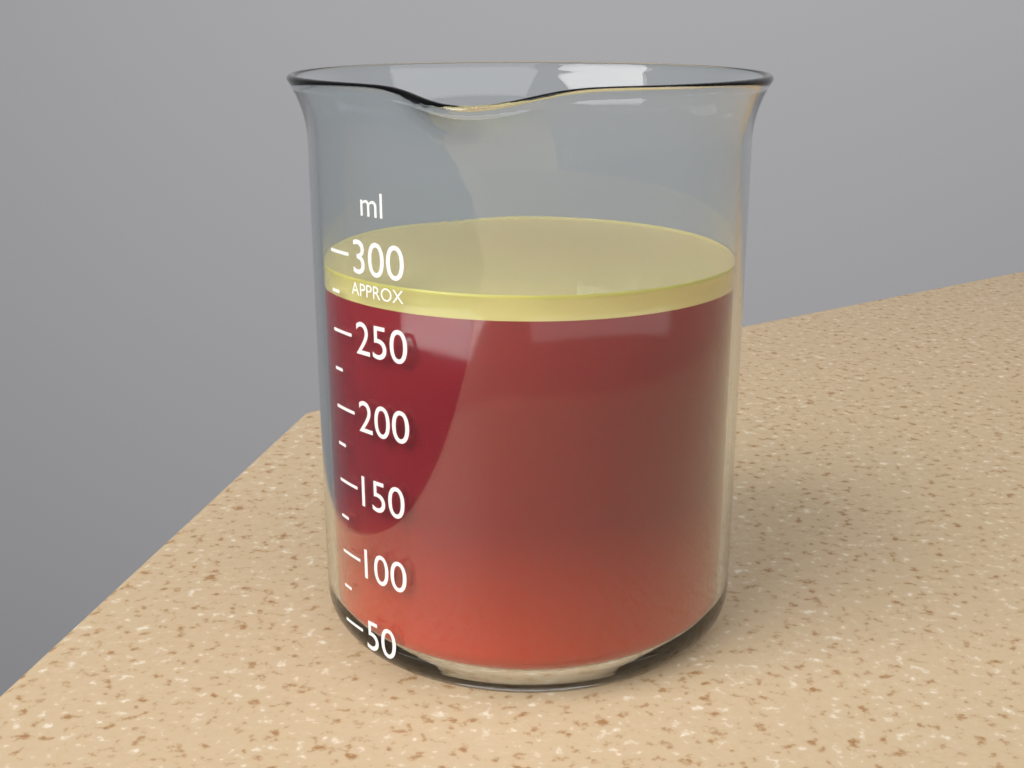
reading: 285 ml
